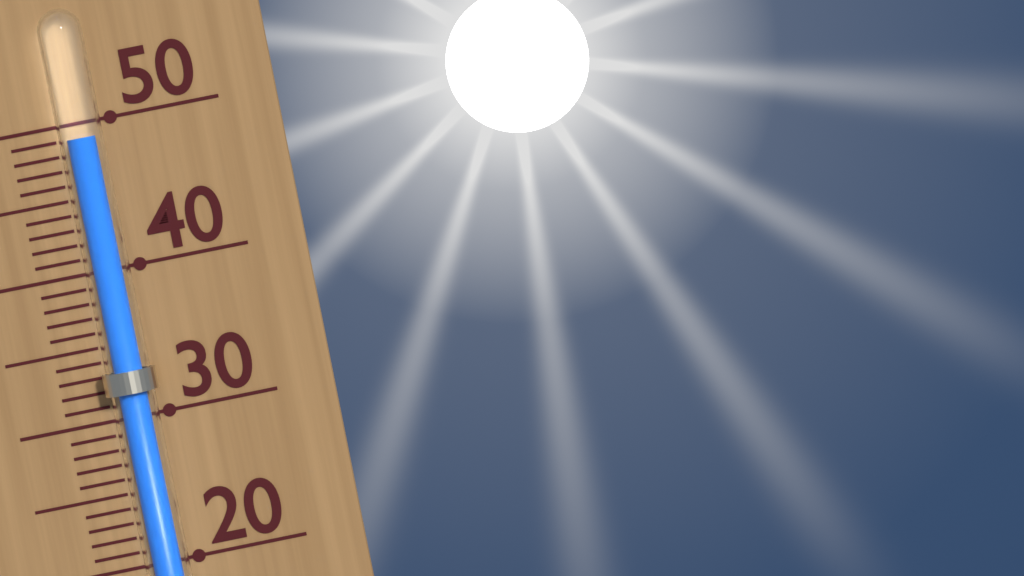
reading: 49 (no unit)
